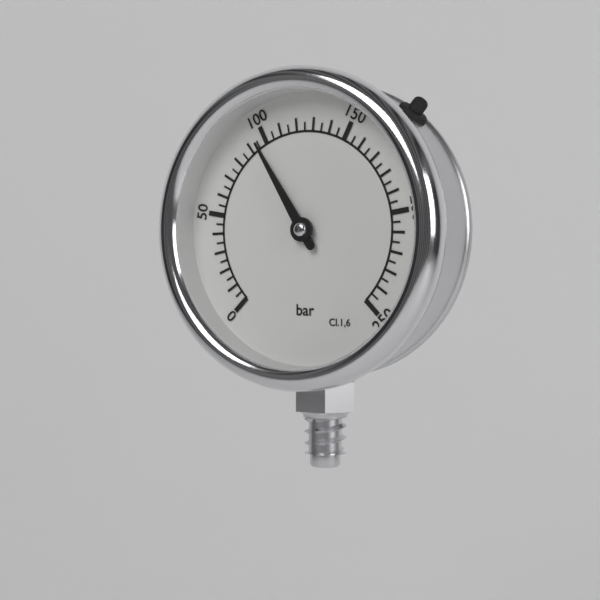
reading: 95 bar
